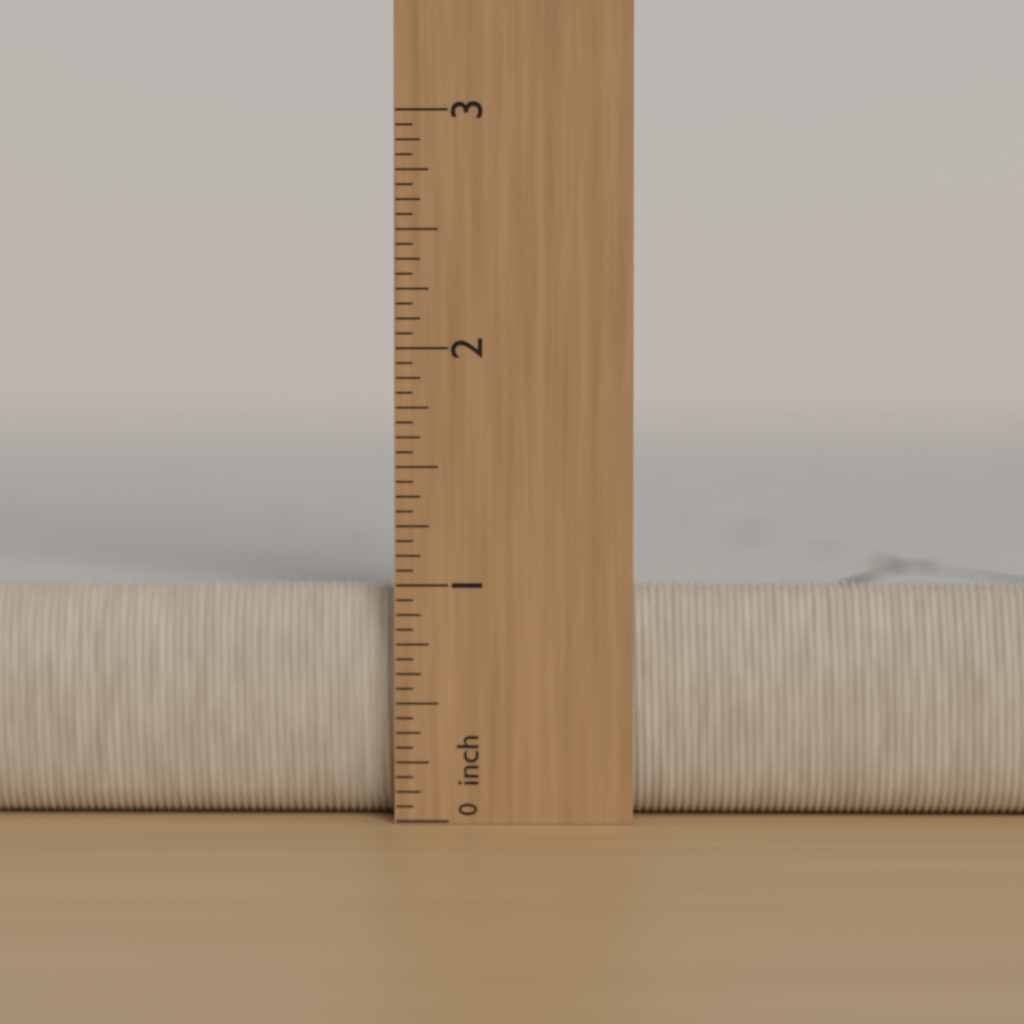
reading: 1.0000 inch
